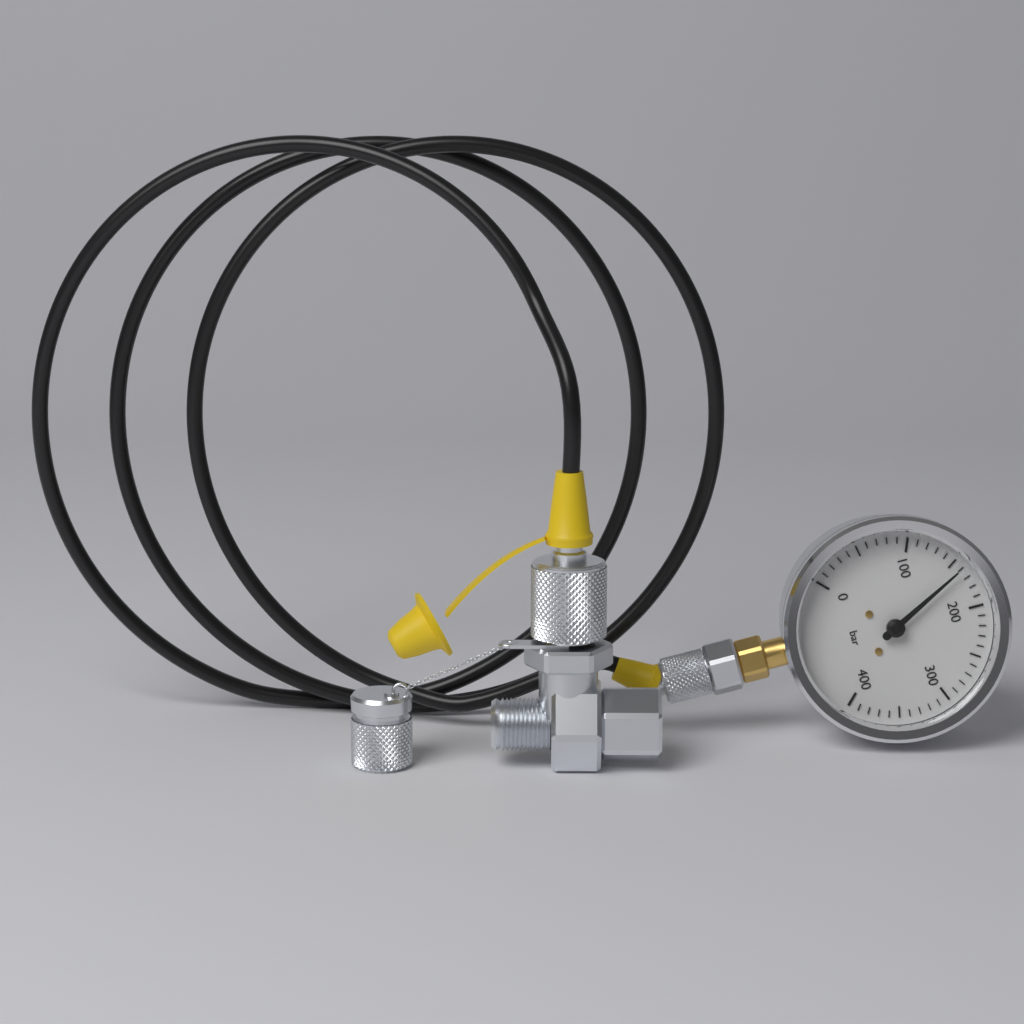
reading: 160 bar
